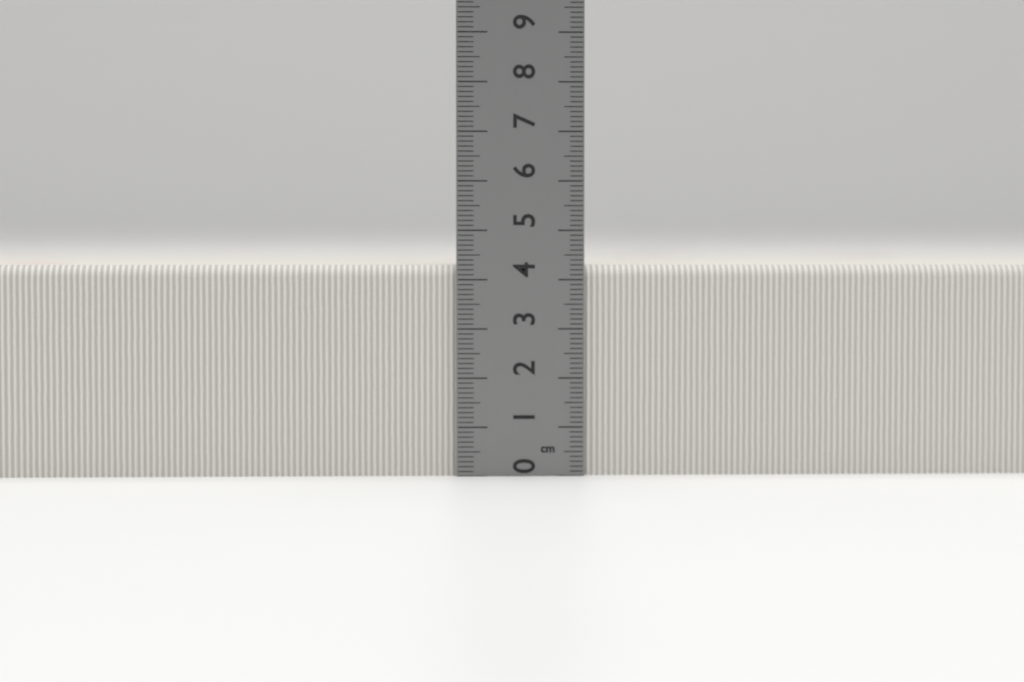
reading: 4.3 cm
